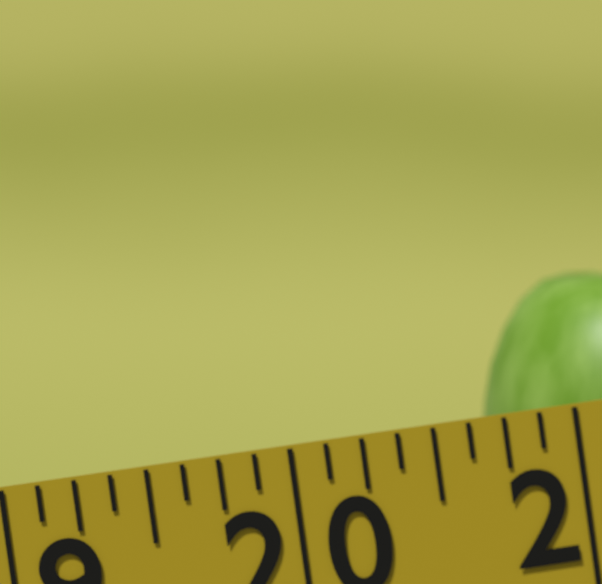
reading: 20.750 (no unit)
